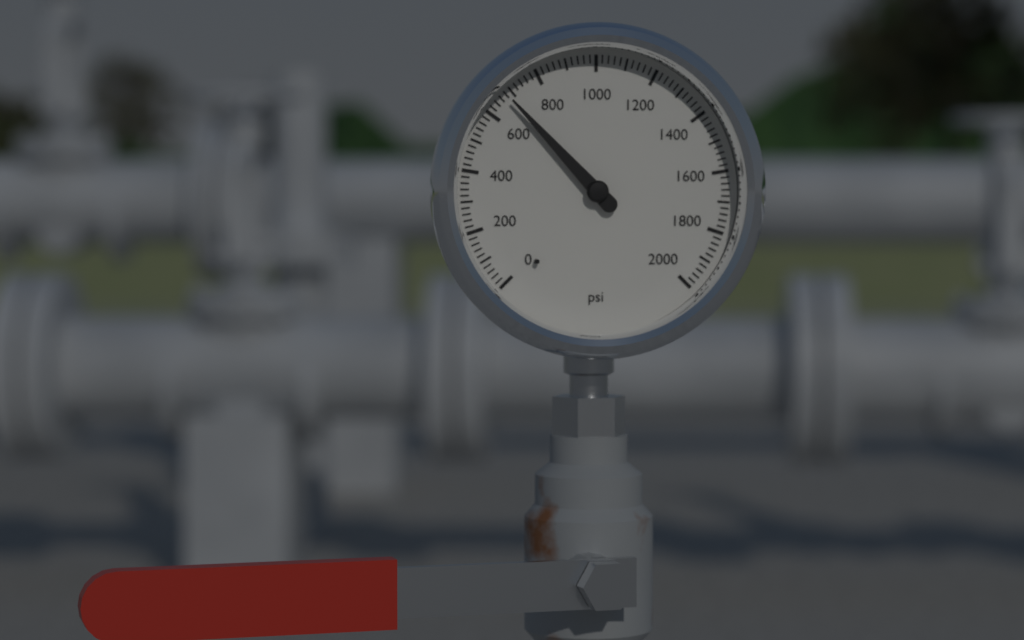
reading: 680 psi
